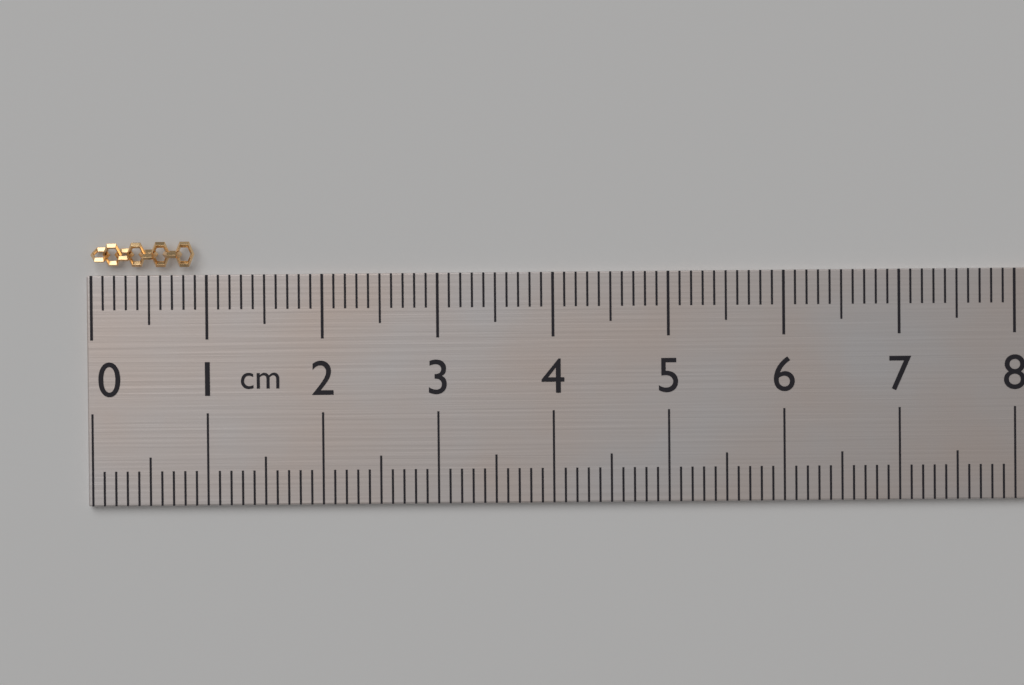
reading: 0.9 cm
